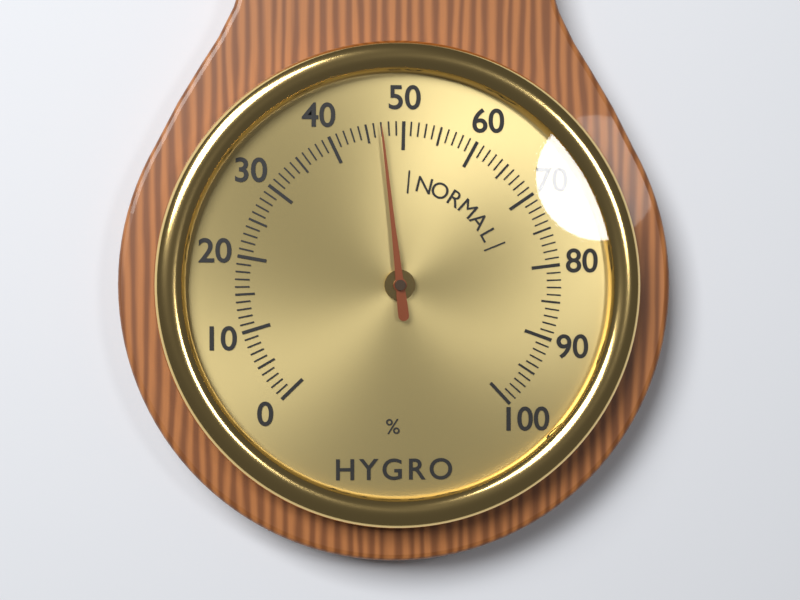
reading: 47 %
